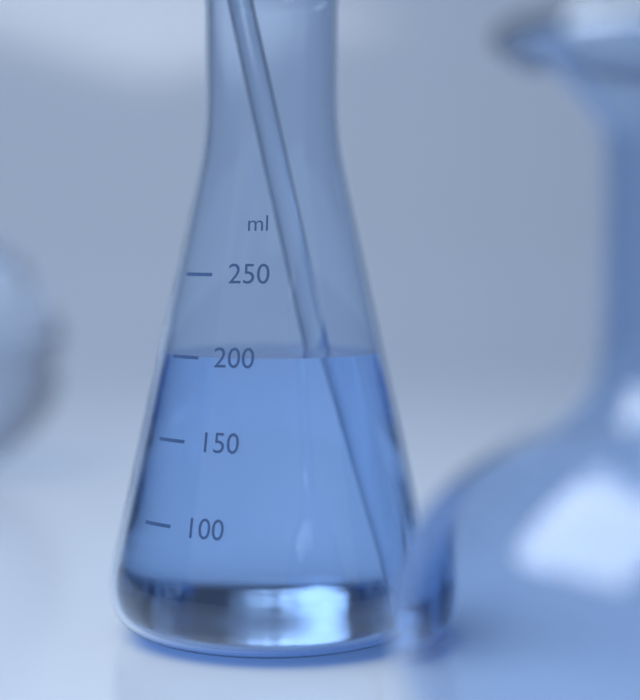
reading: 200 ml
